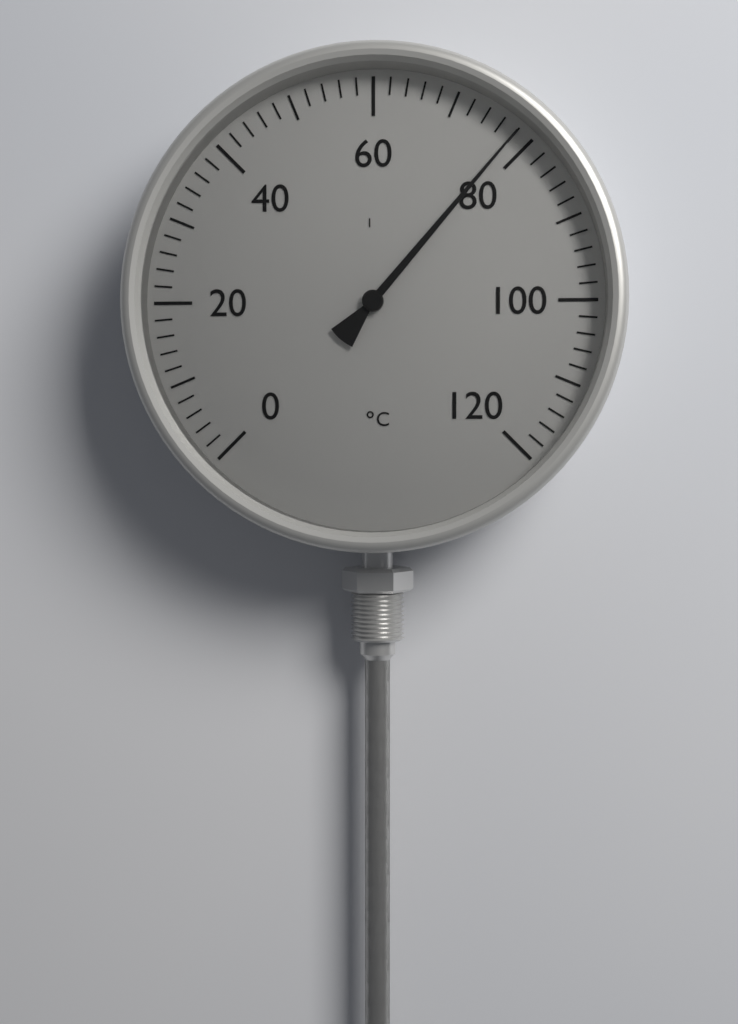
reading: 78 °C
